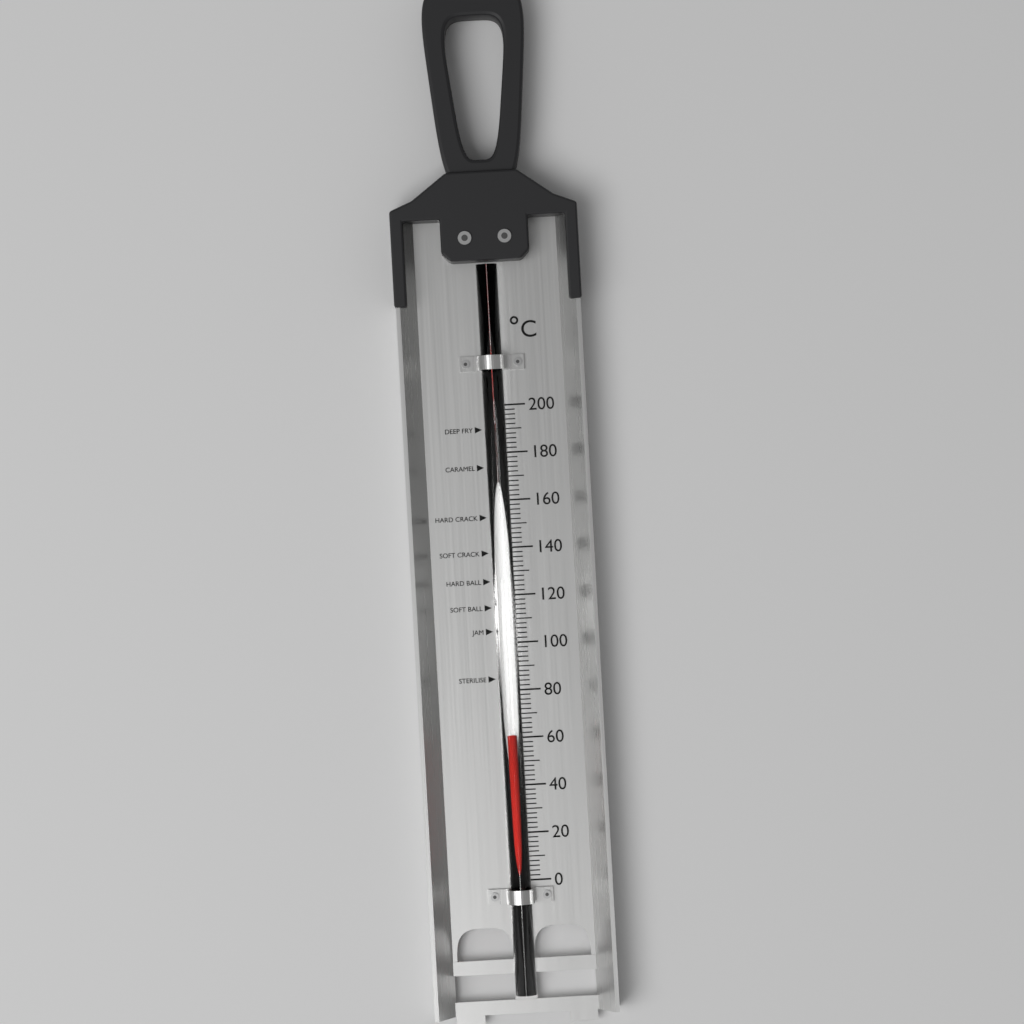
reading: 62 °C
